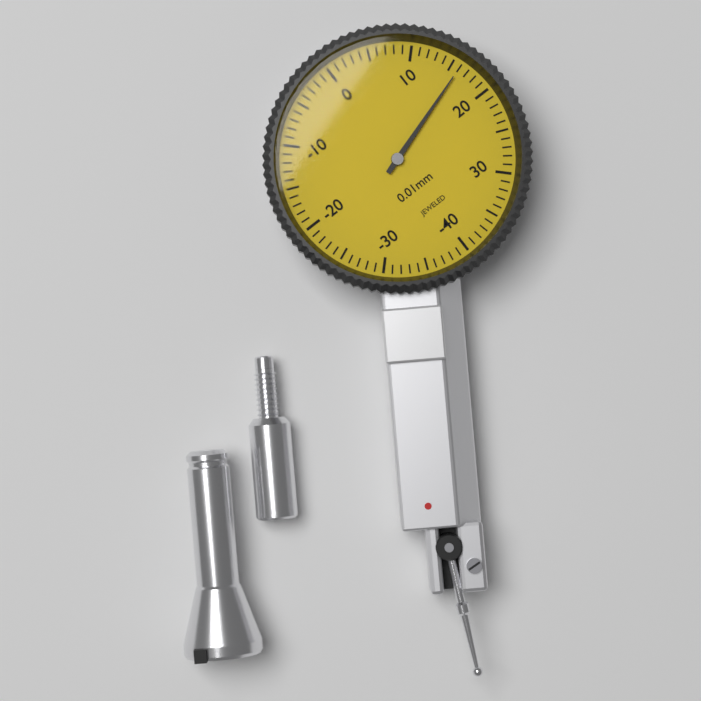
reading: 16 0.01mm
